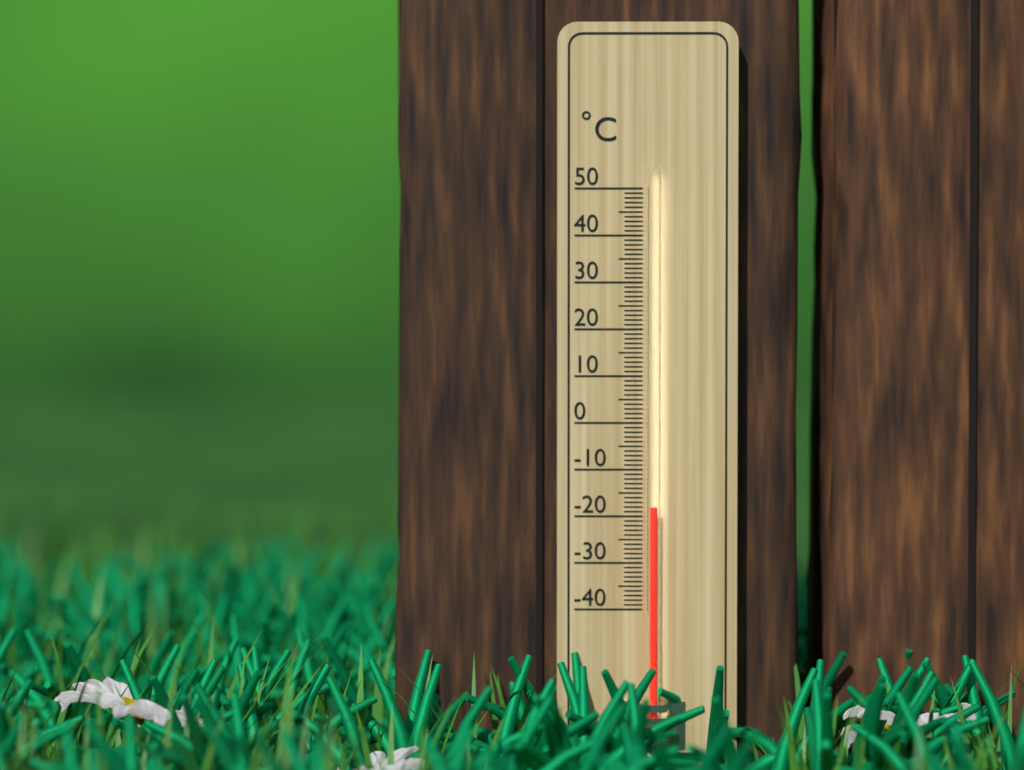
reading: -18 °C
